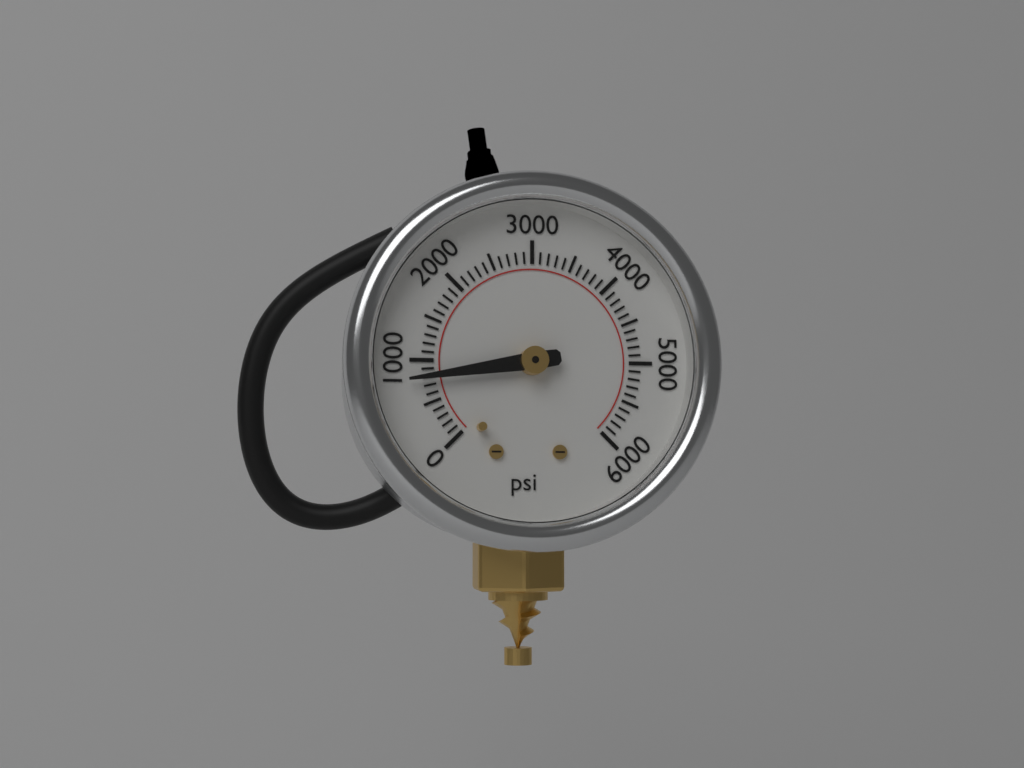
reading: 800 psi
